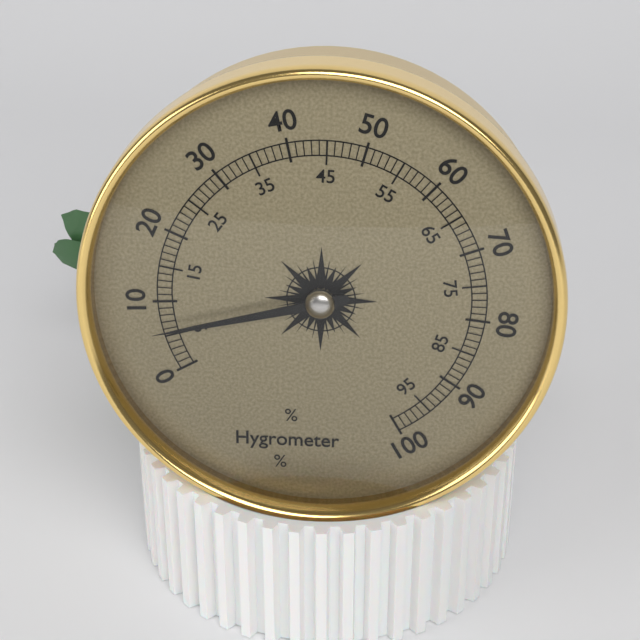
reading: 6 %
